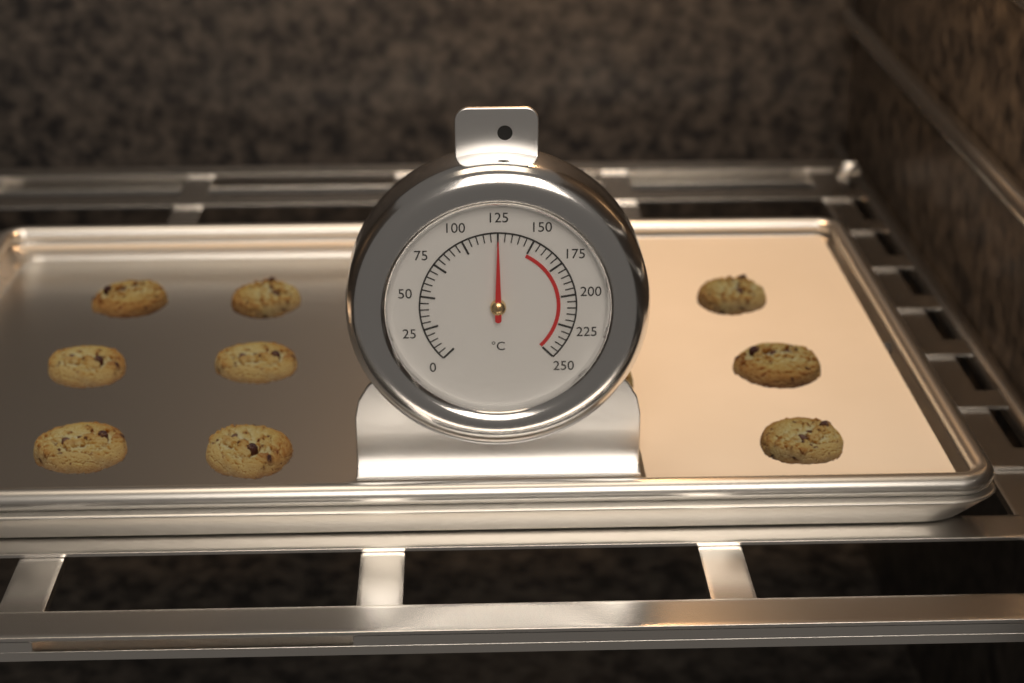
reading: 125 °C
